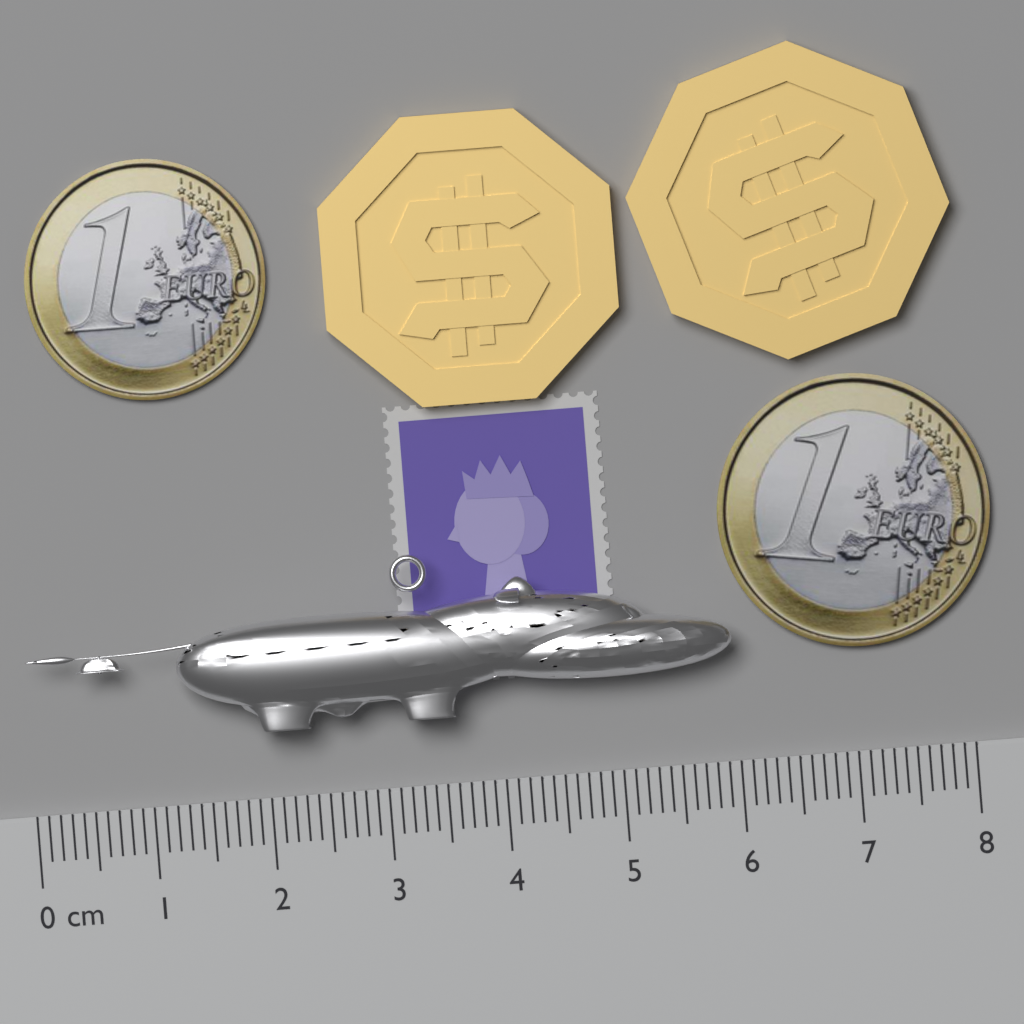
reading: 6.0 cm
